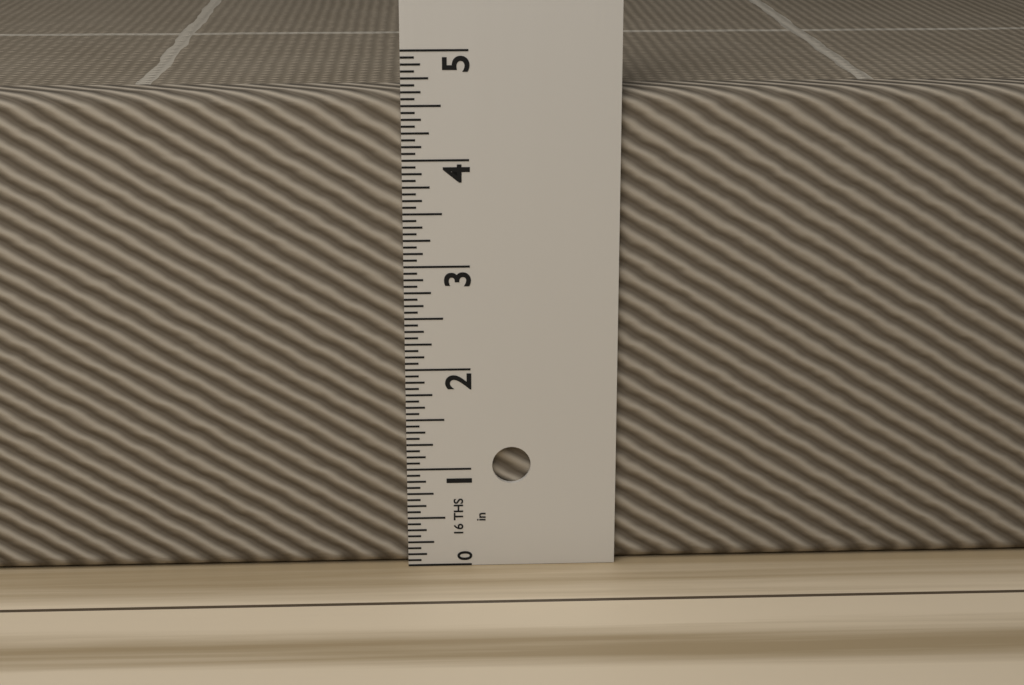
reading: 4.6250 in
